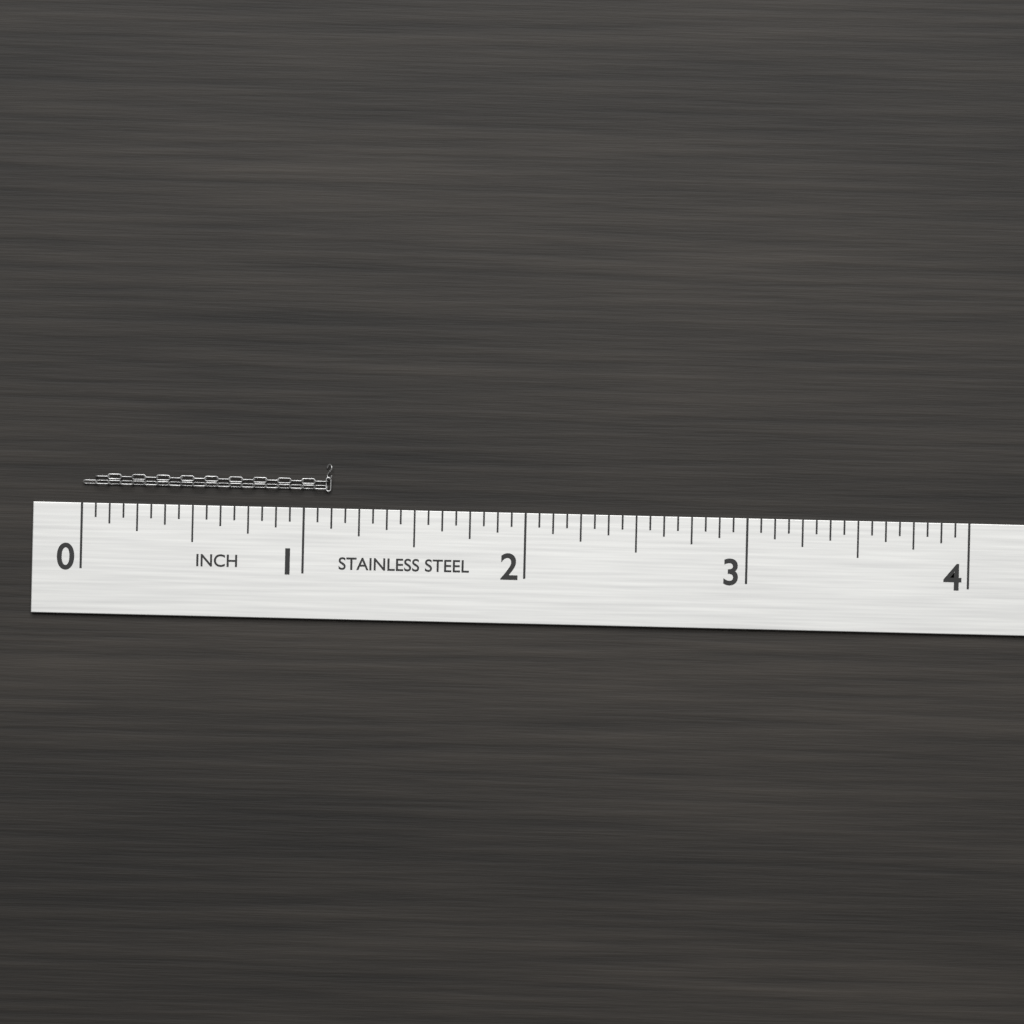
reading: 1.1250 in
